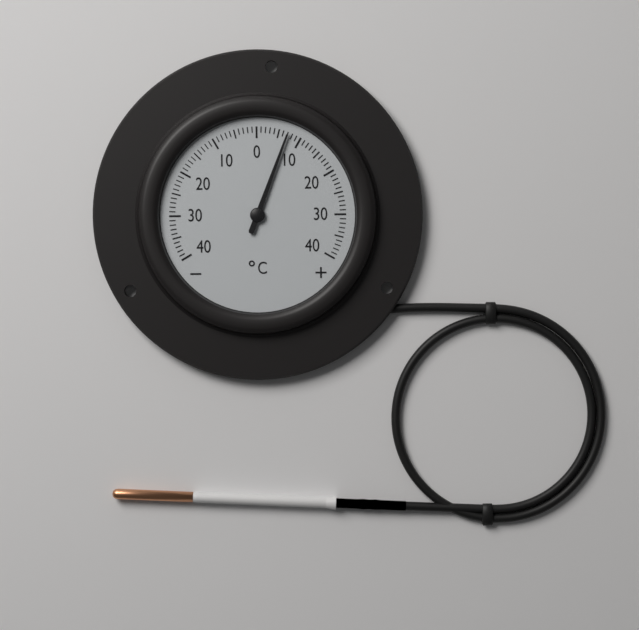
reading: 7 °C
